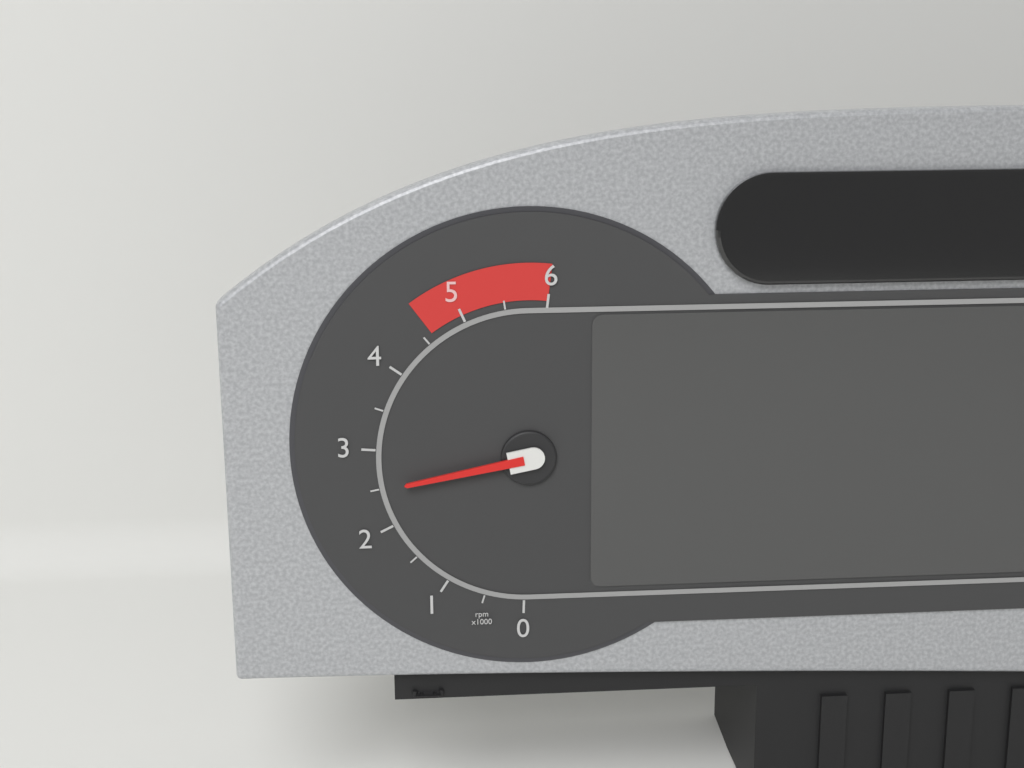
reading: 2.5 rpm x1000
